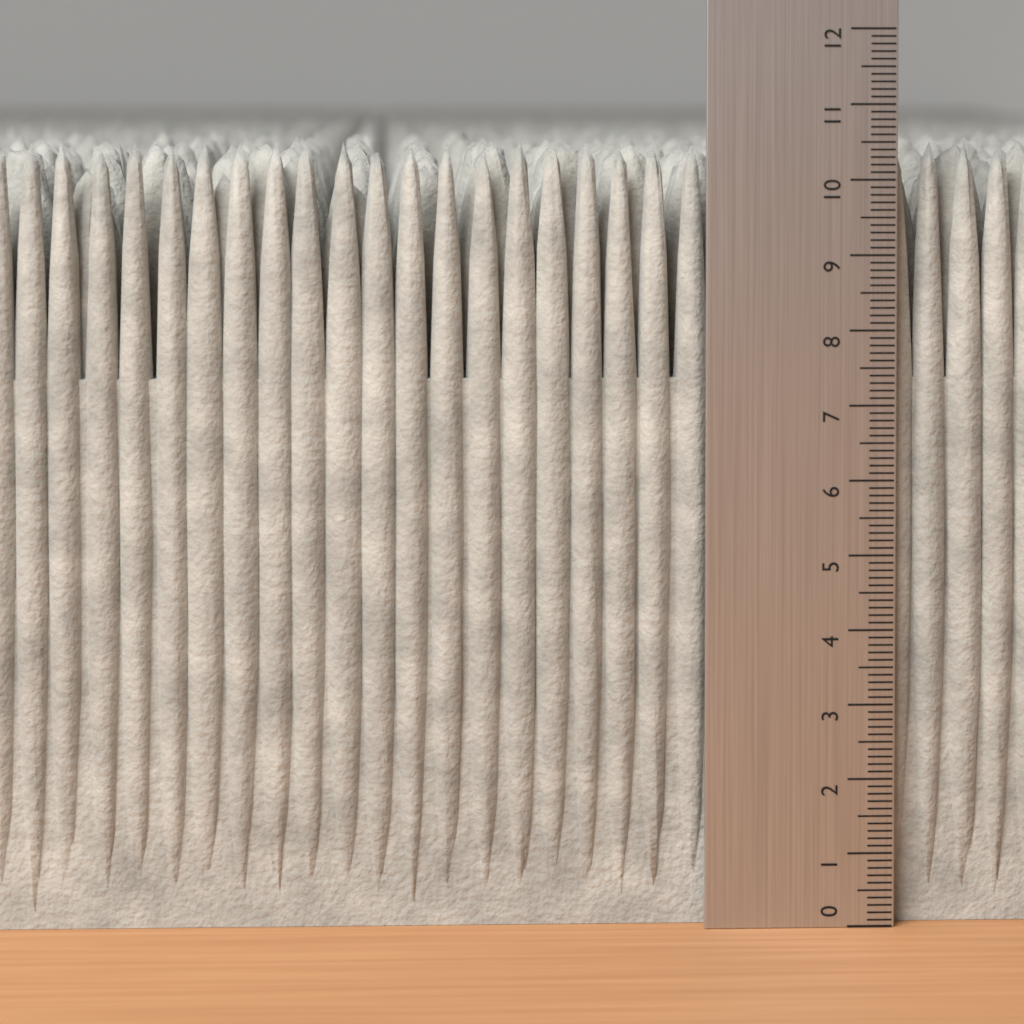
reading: 10.5 (no unit)
